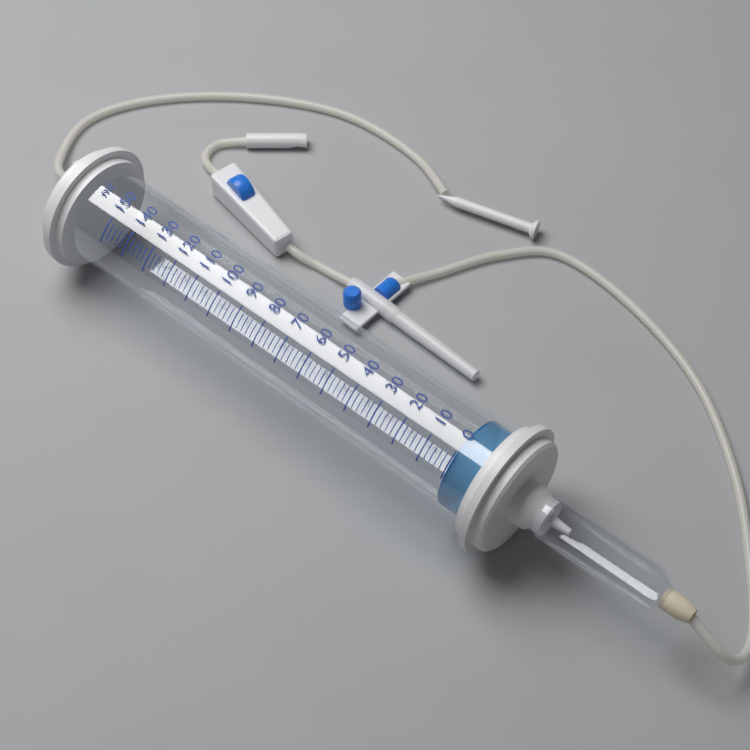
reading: 0 ml
